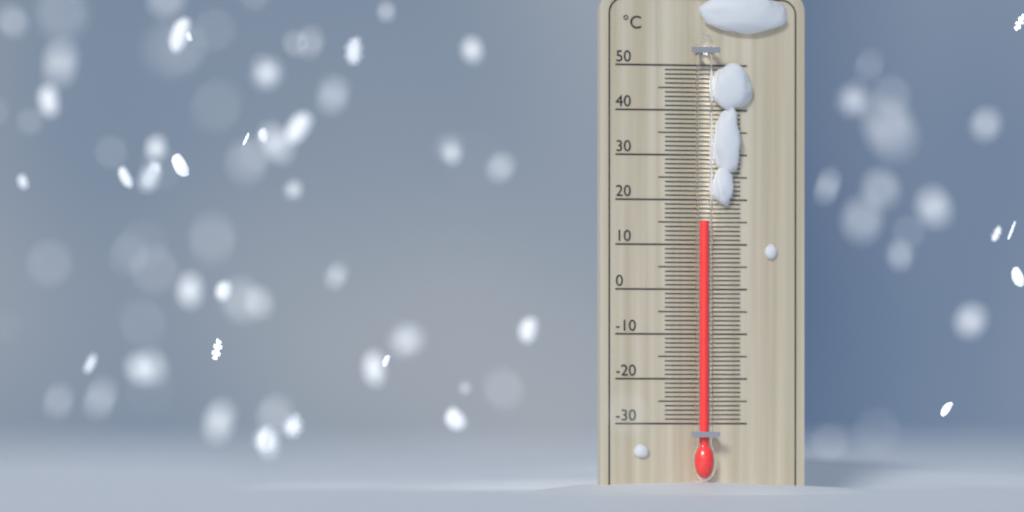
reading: 15 °C
